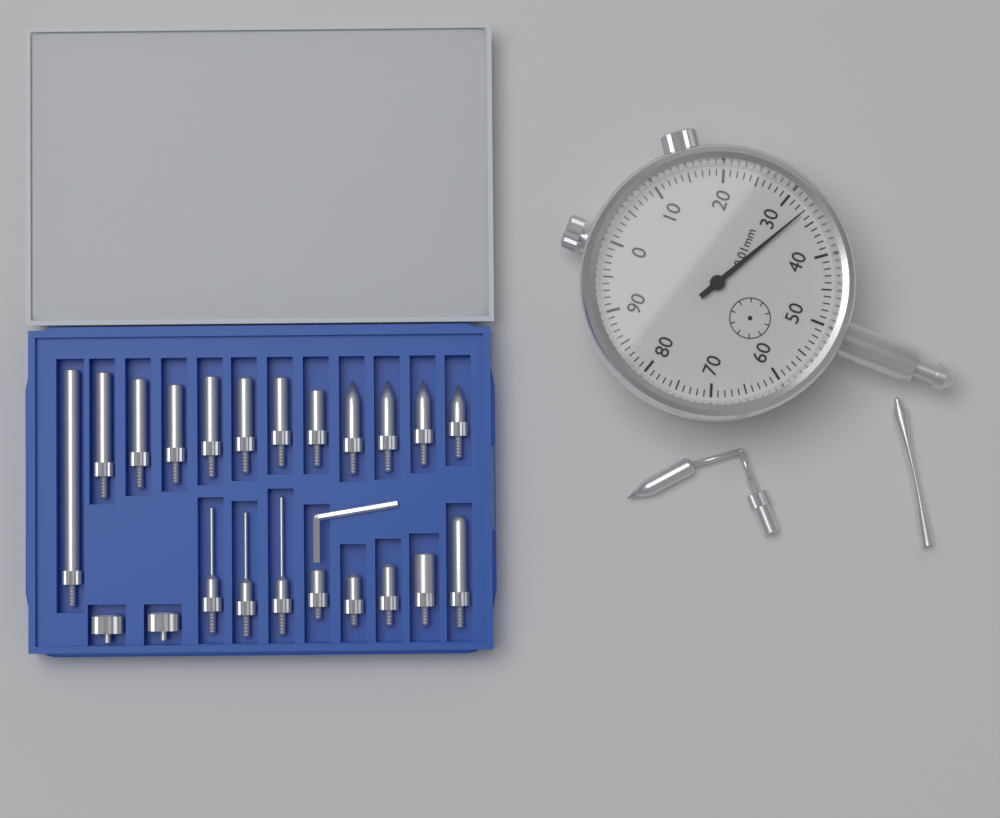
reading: 0.33 mm
